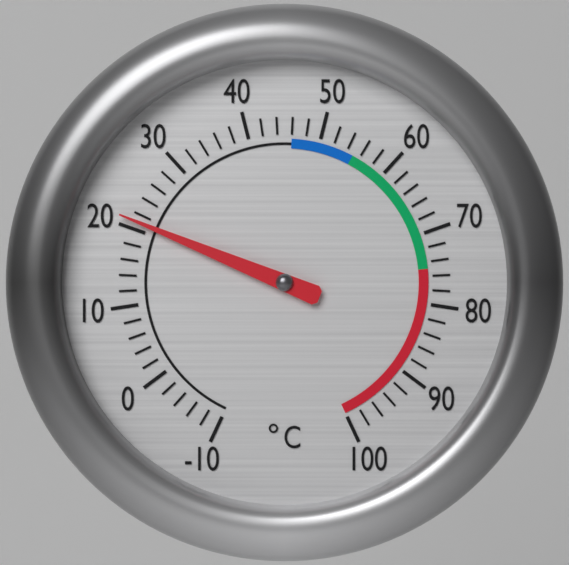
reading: 21 °C
